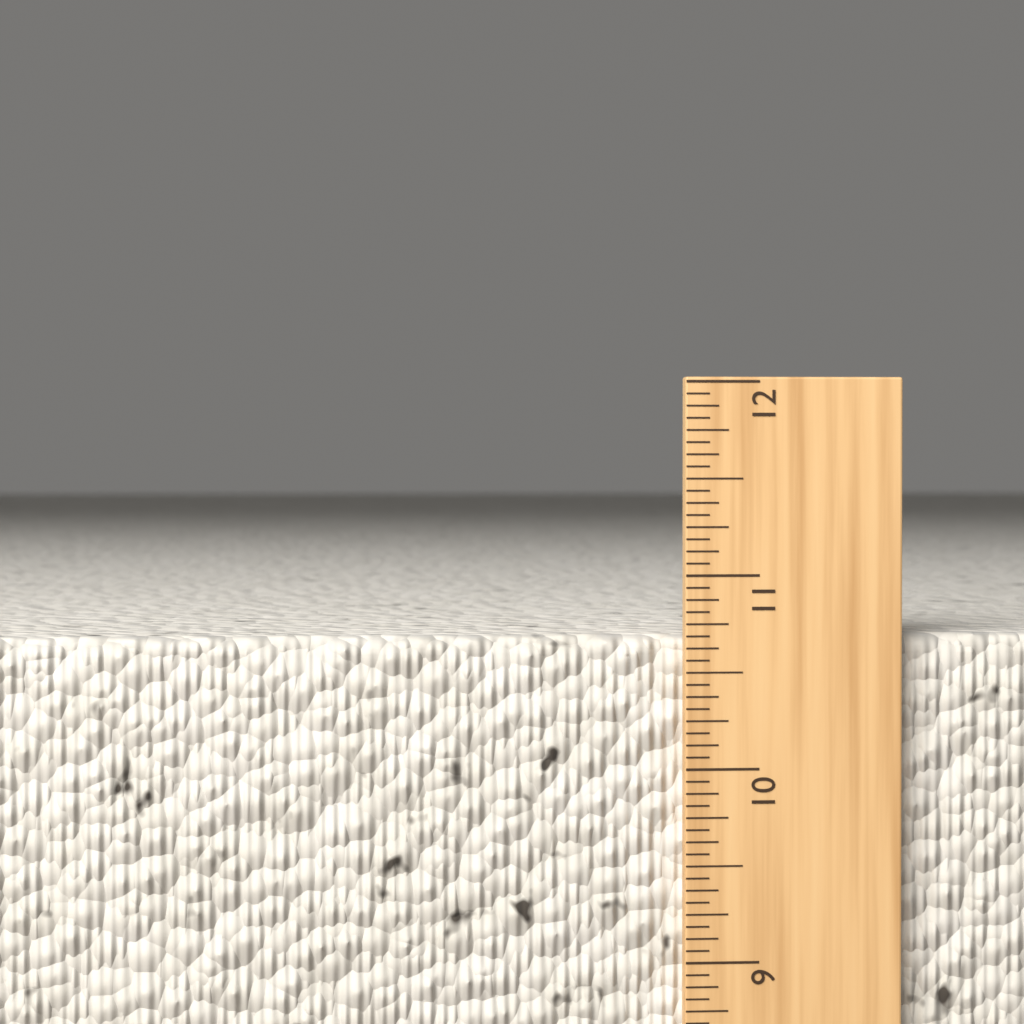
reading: 10.6875 in
